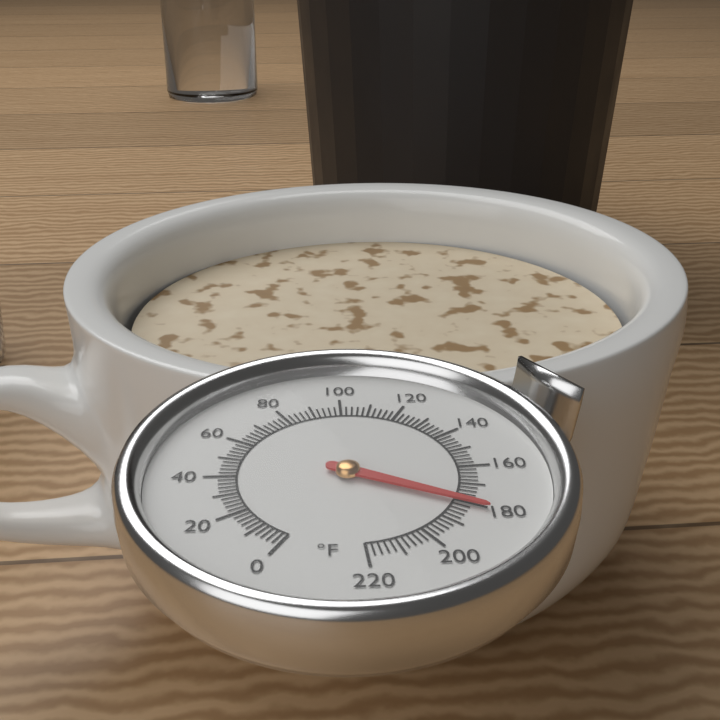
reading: 180 °F
